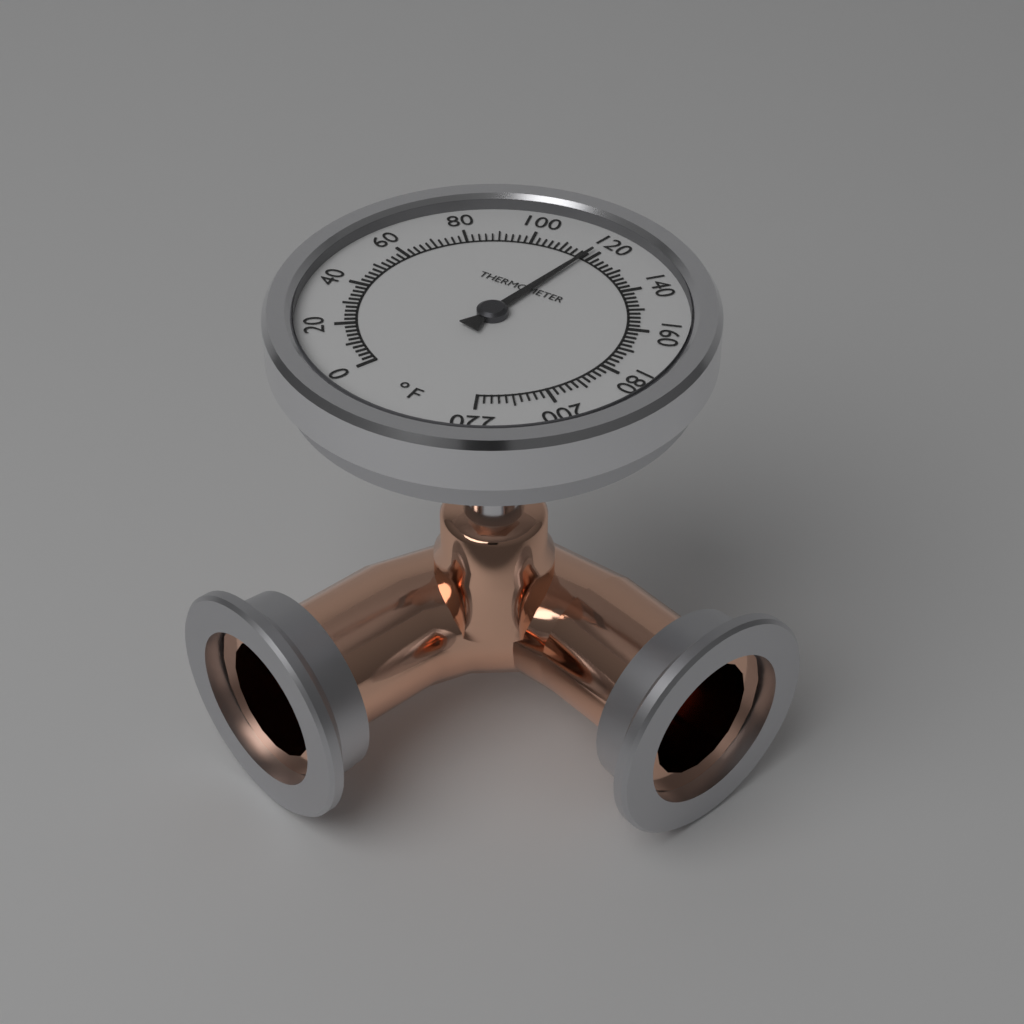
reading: 118 °F
